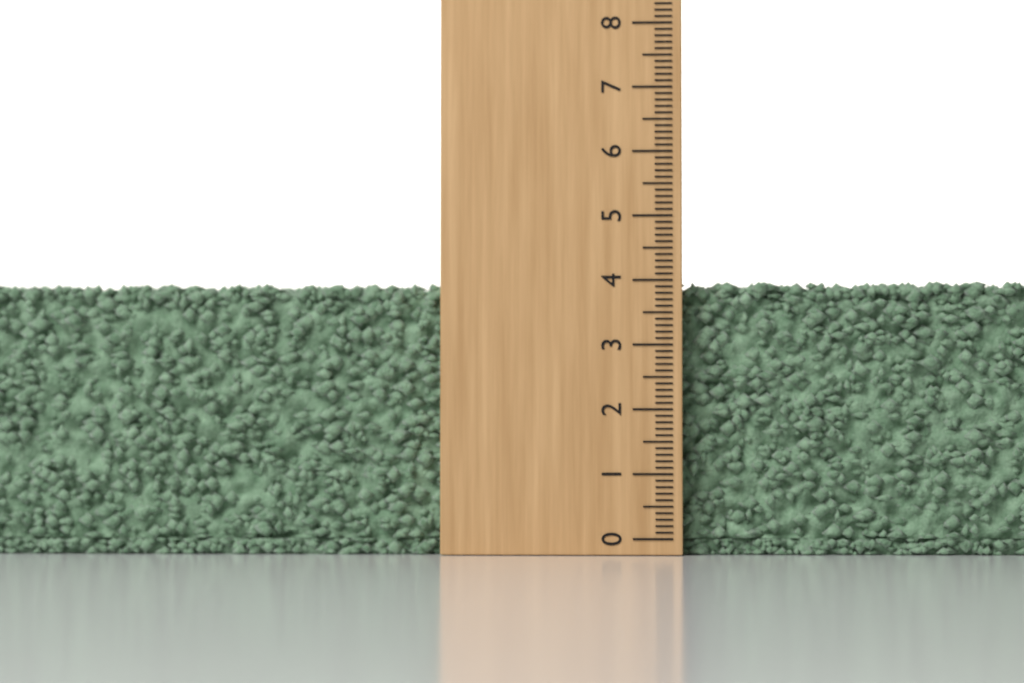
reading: 4.0 (no unit)
